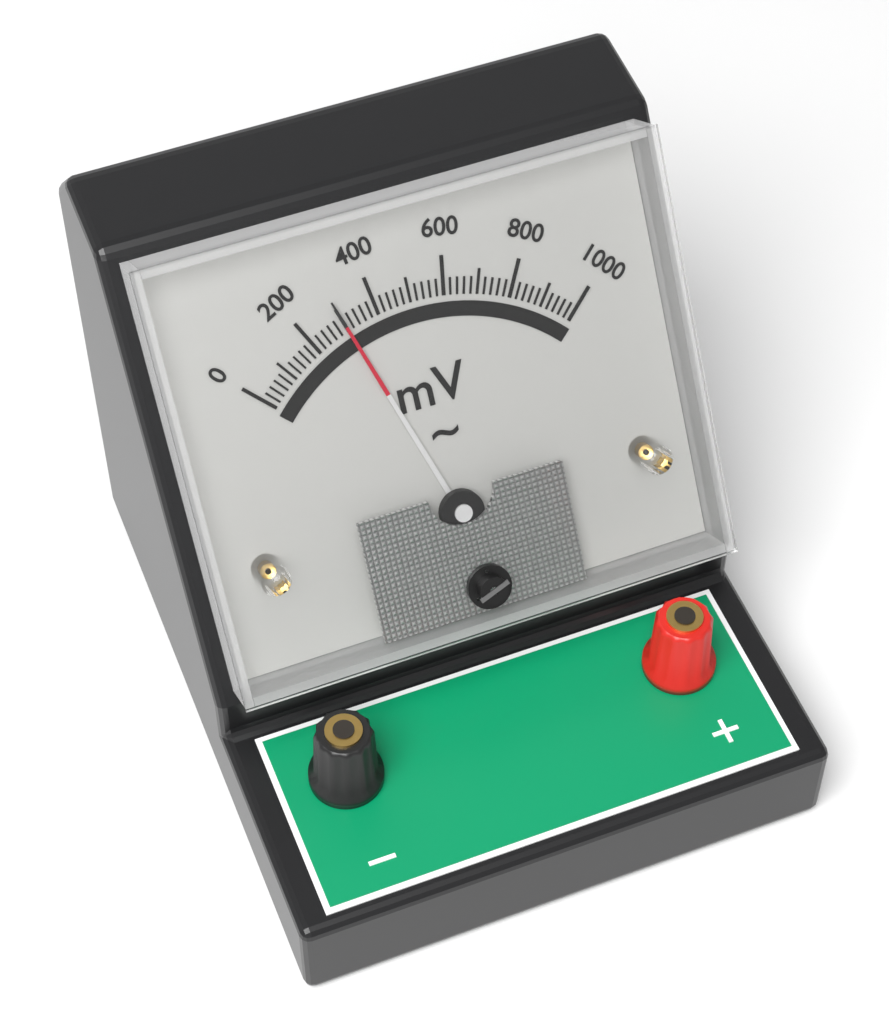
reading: 300 mV
